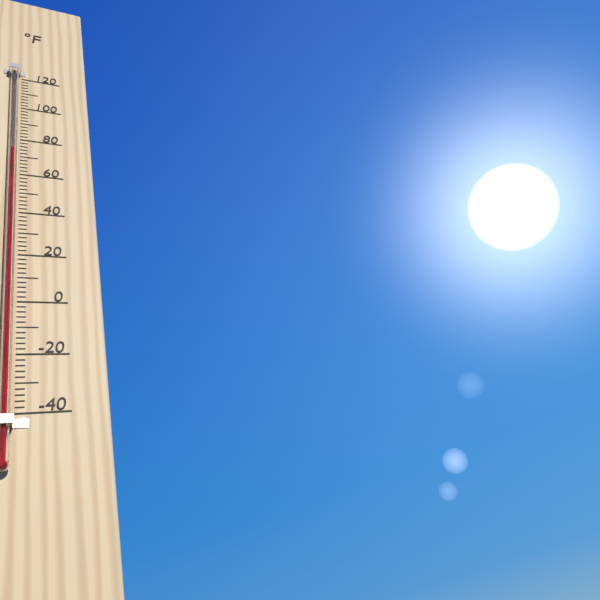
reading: 72 °F
